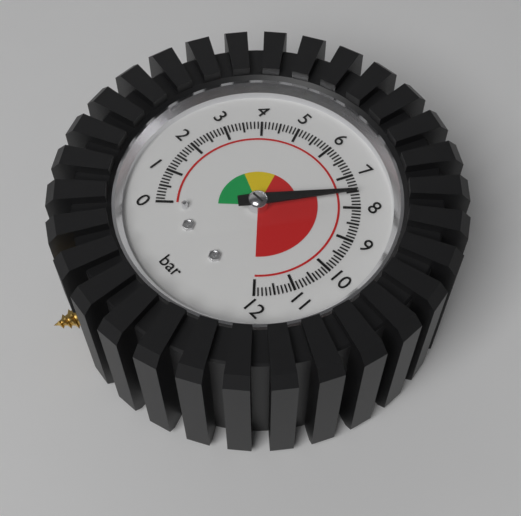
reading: 7.6 bar
